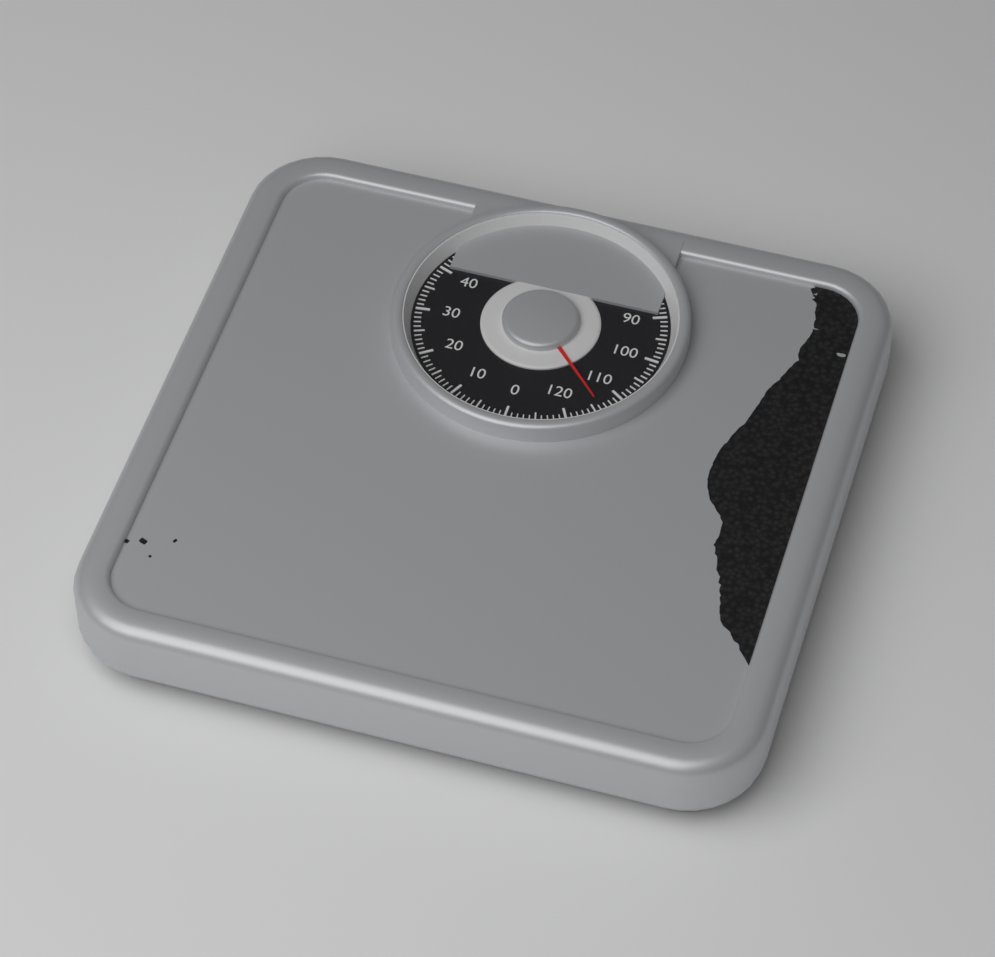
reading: 114 kg
